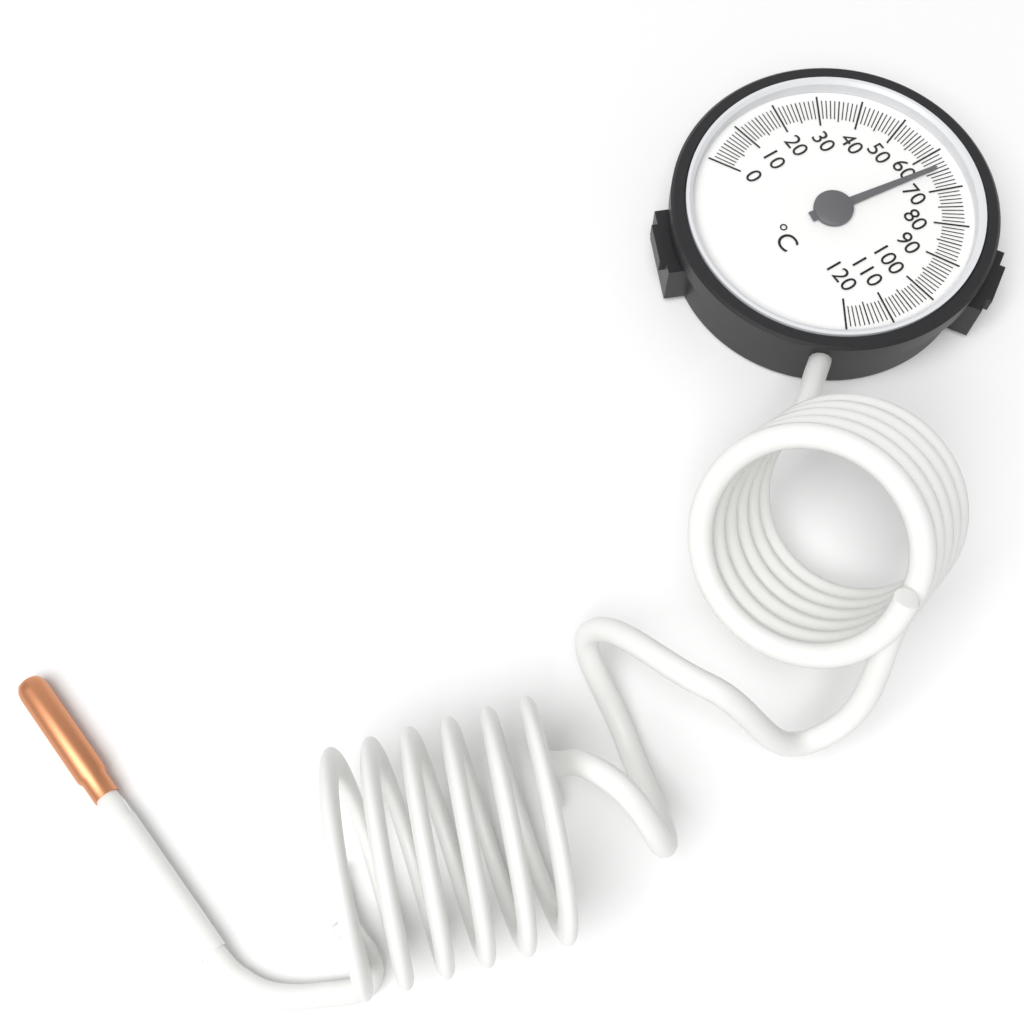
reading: 64 °C
